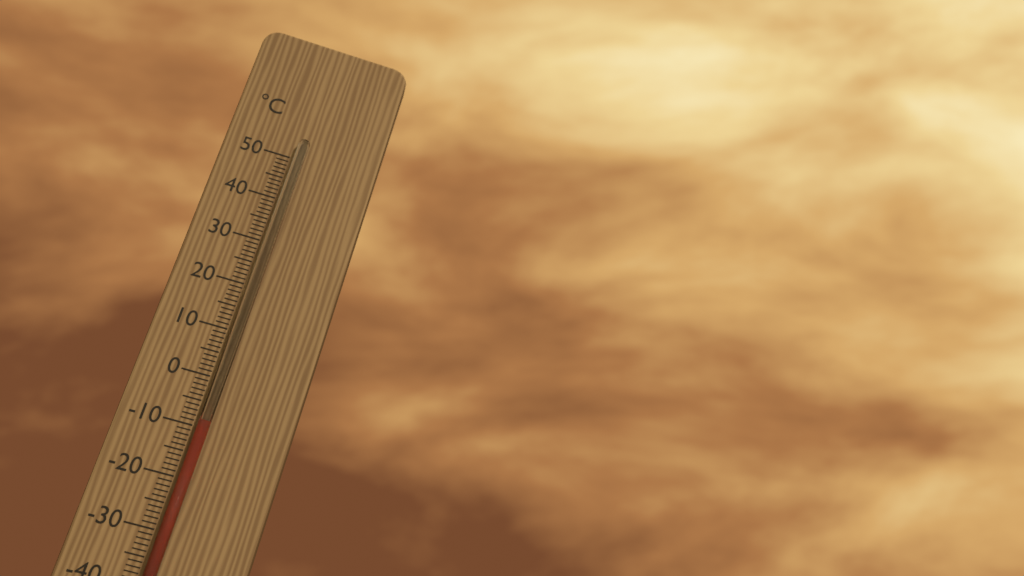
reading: -9 °C
